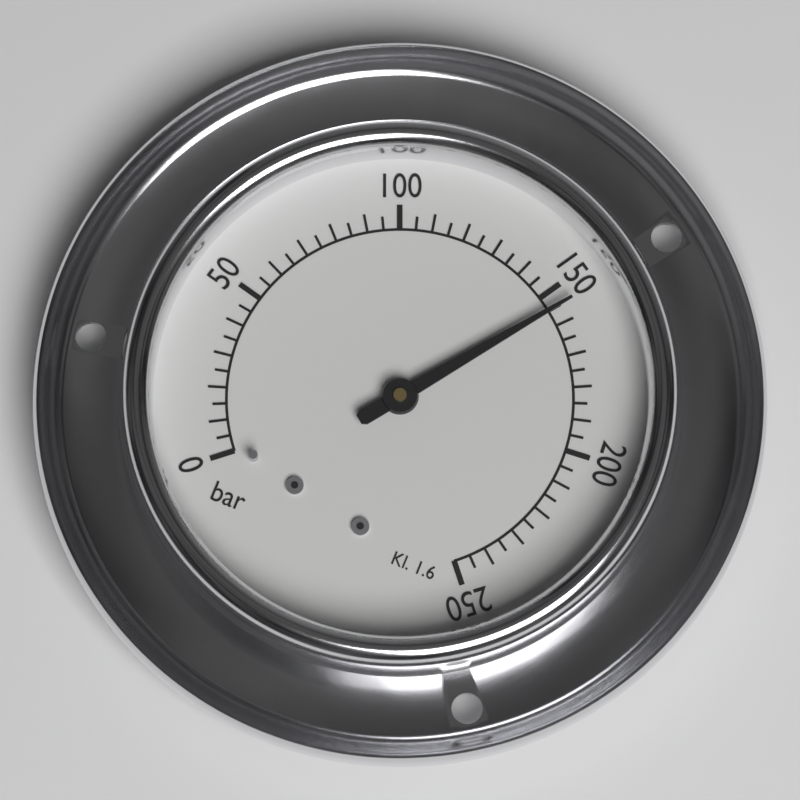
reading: 155 bar
